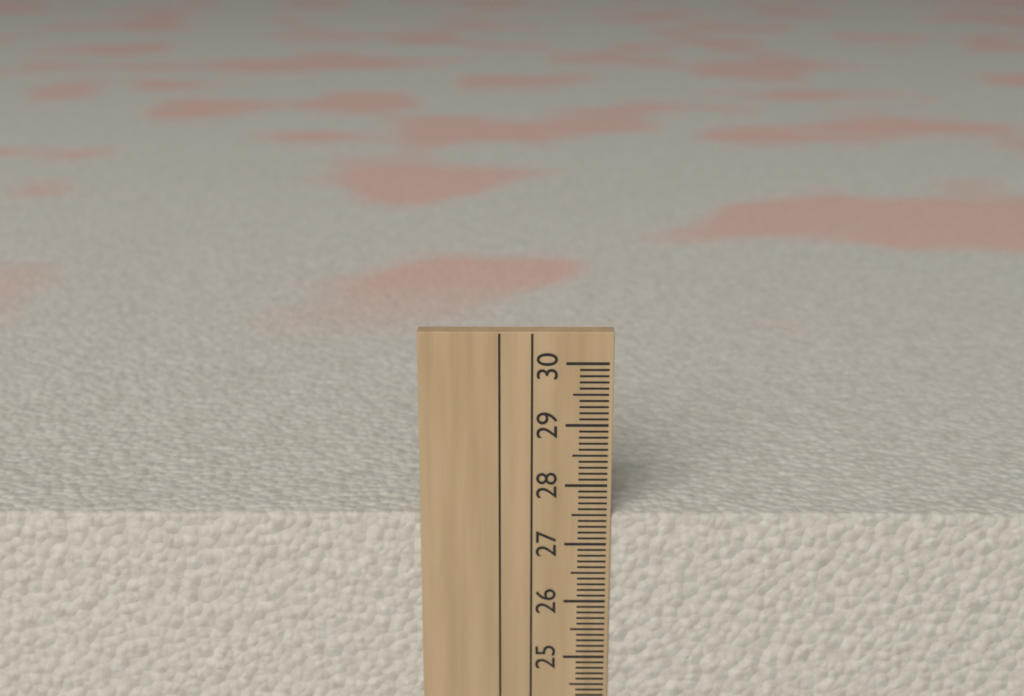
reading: 27.5 cm
